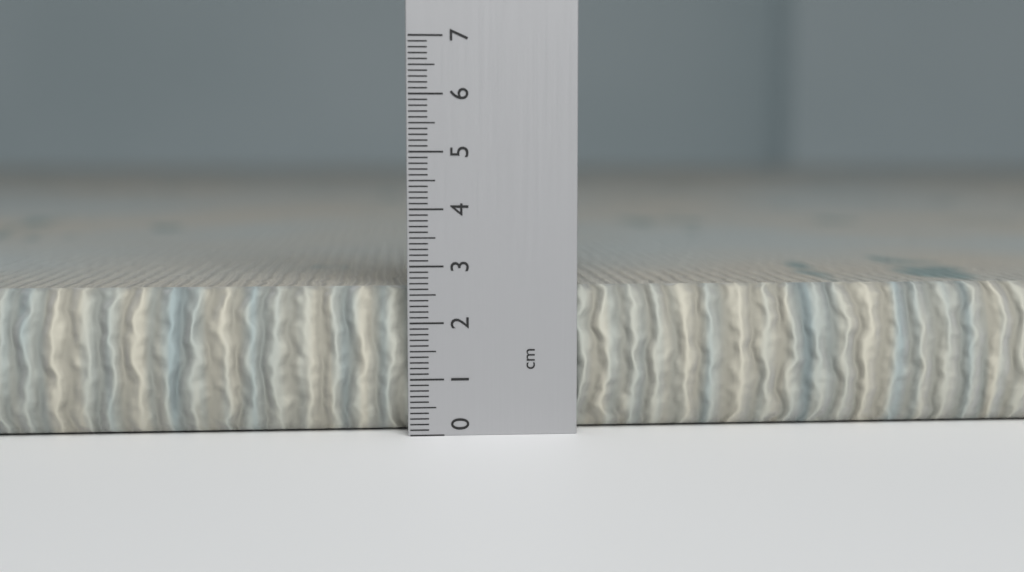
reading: 2.6 cm
